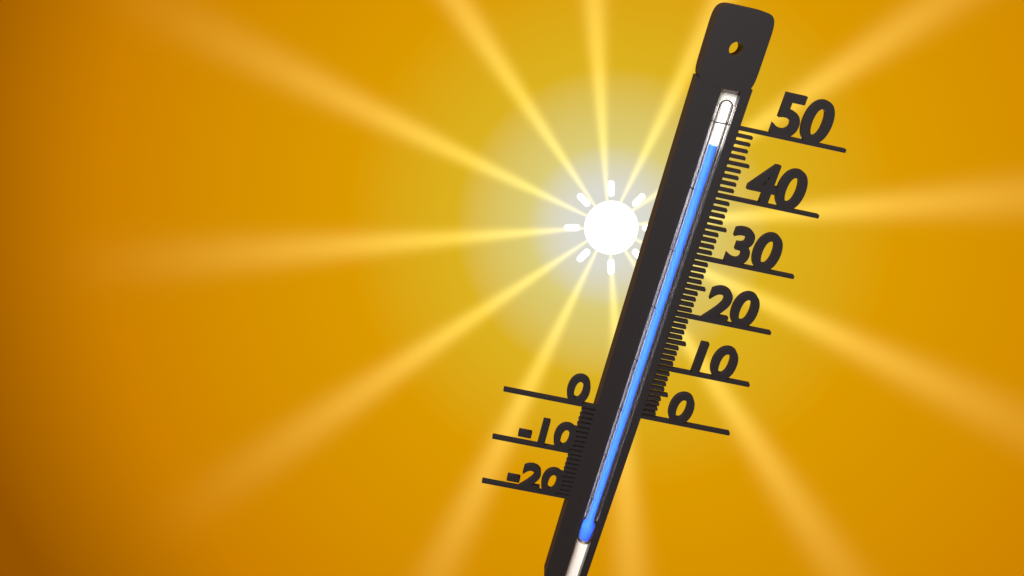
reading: 47 (no unit)
